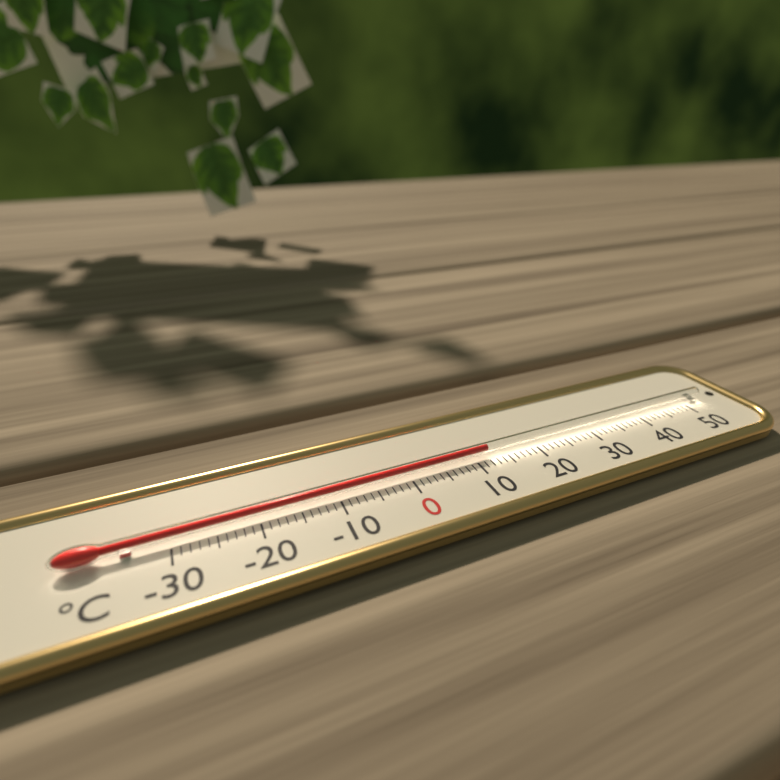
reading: 12 °C
